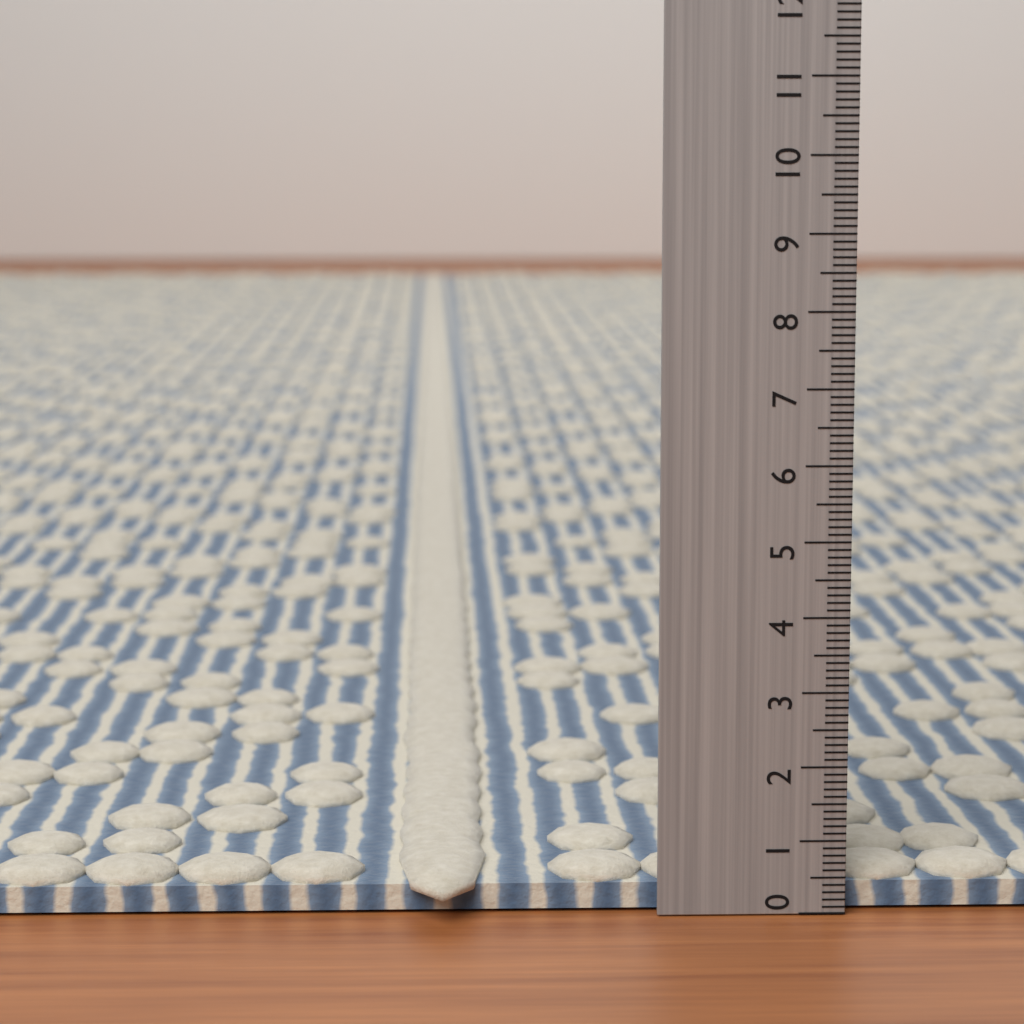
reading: 0.6 (no unit)
